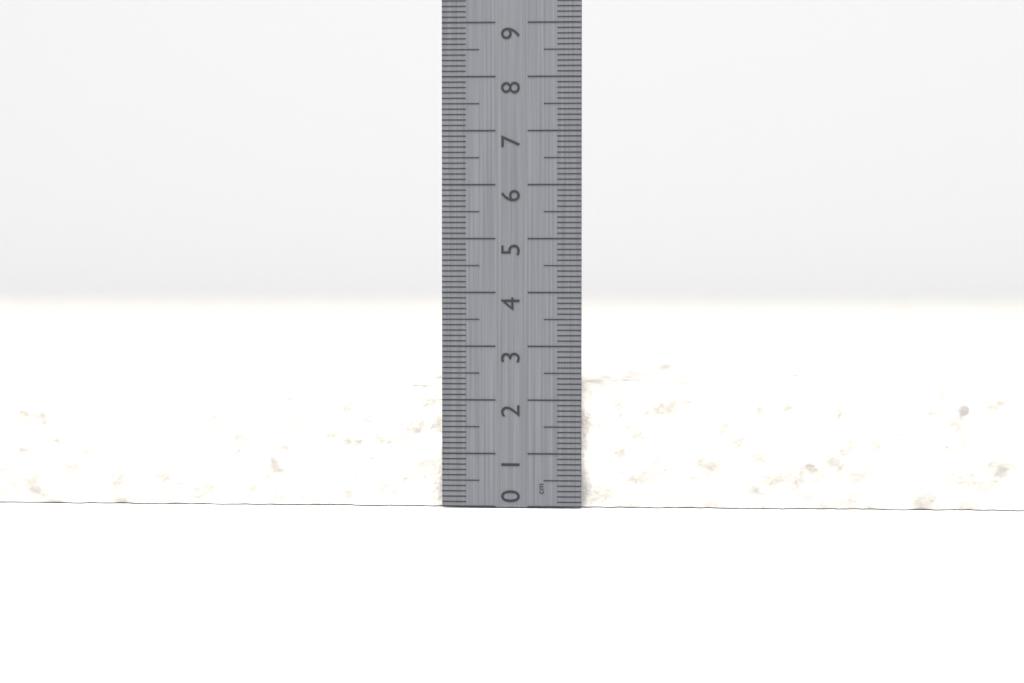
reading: 2.3 cm
